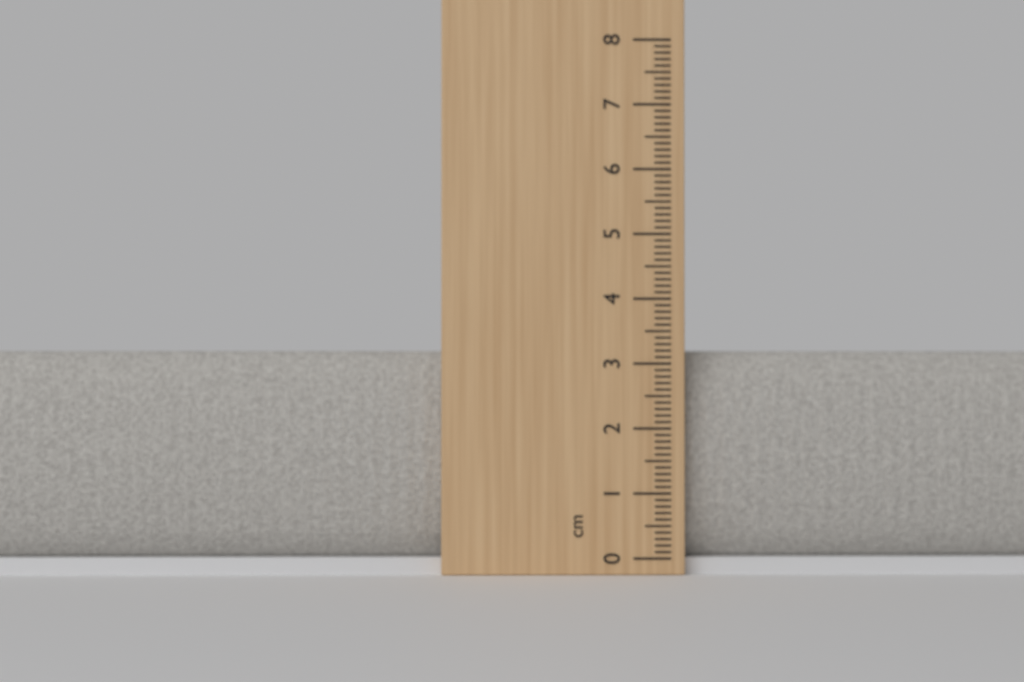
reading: 3.2 cm
